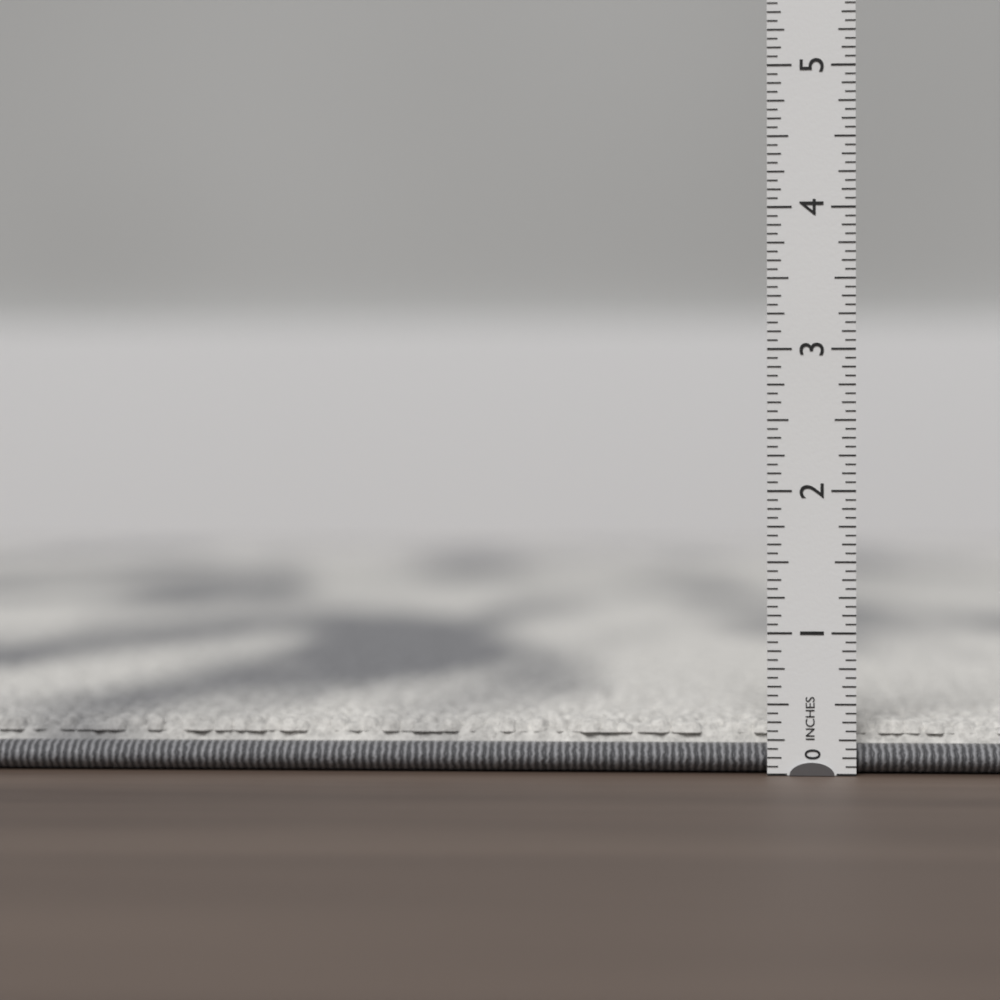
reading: 0.3750 in
